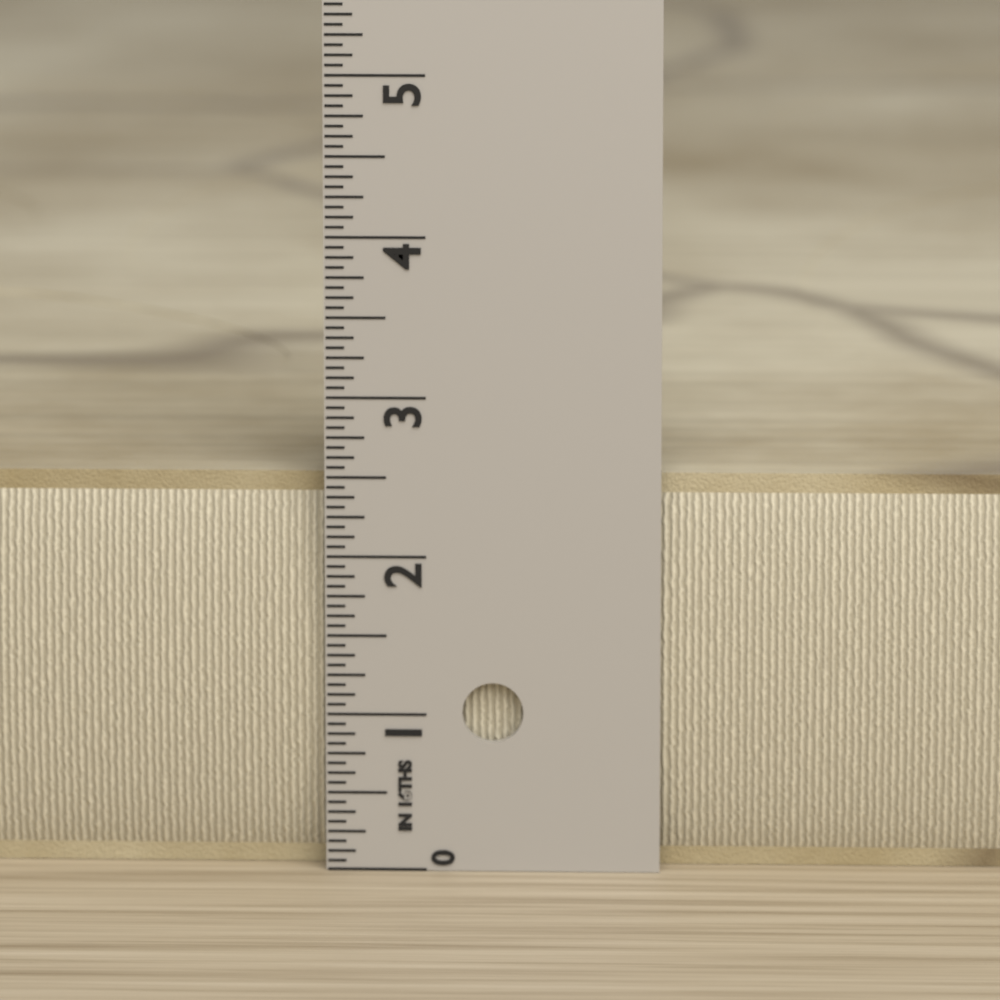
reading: 2.5000 in
